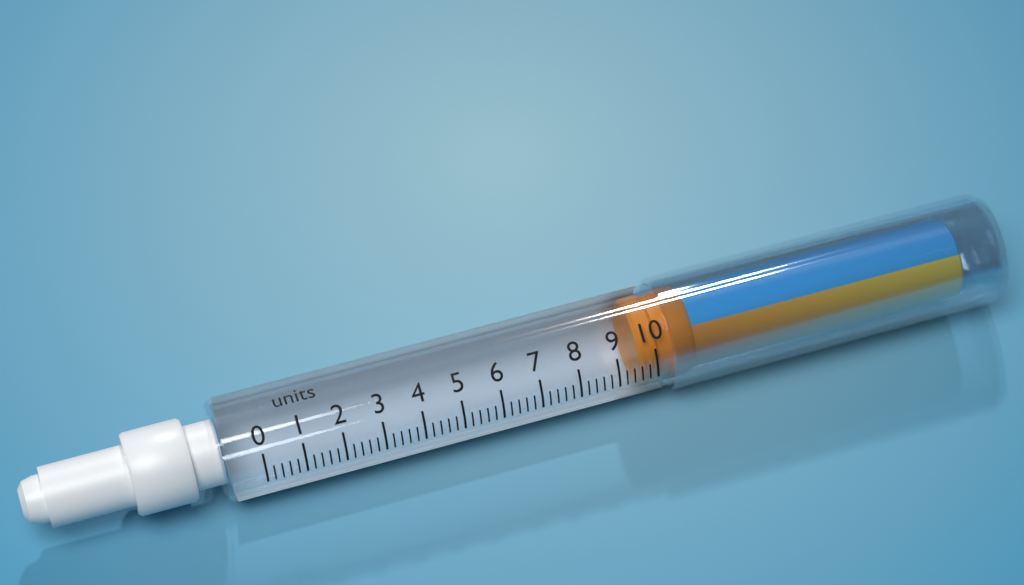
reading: 9.6 units
